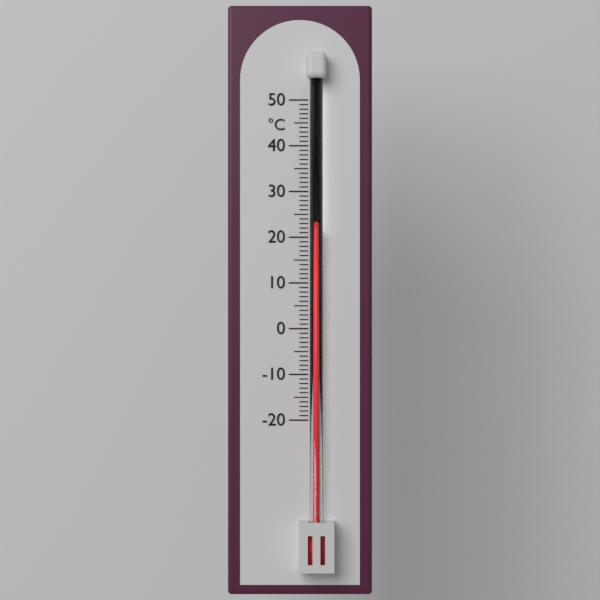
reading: 22 °C
